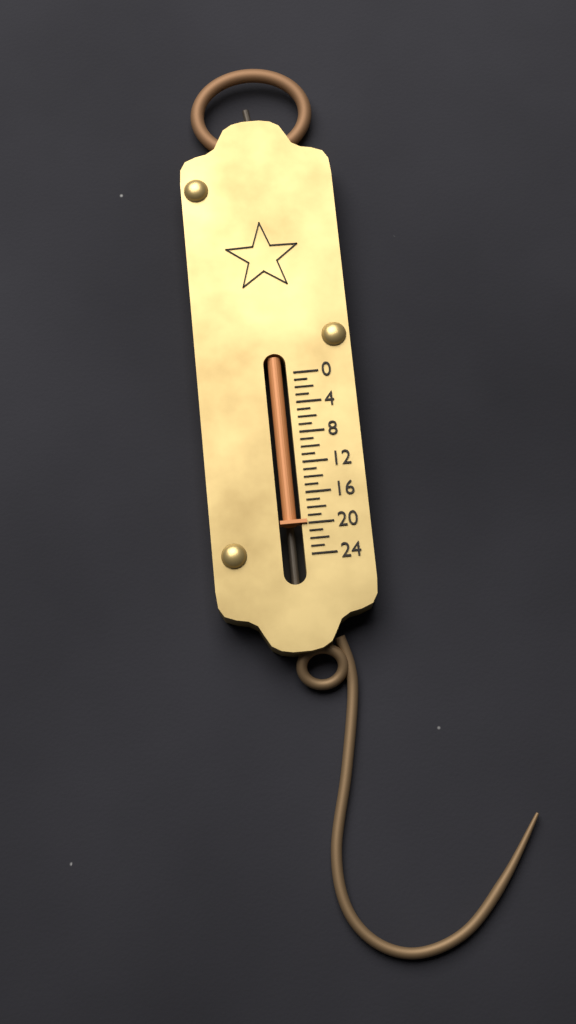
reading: 20 (no unit)
